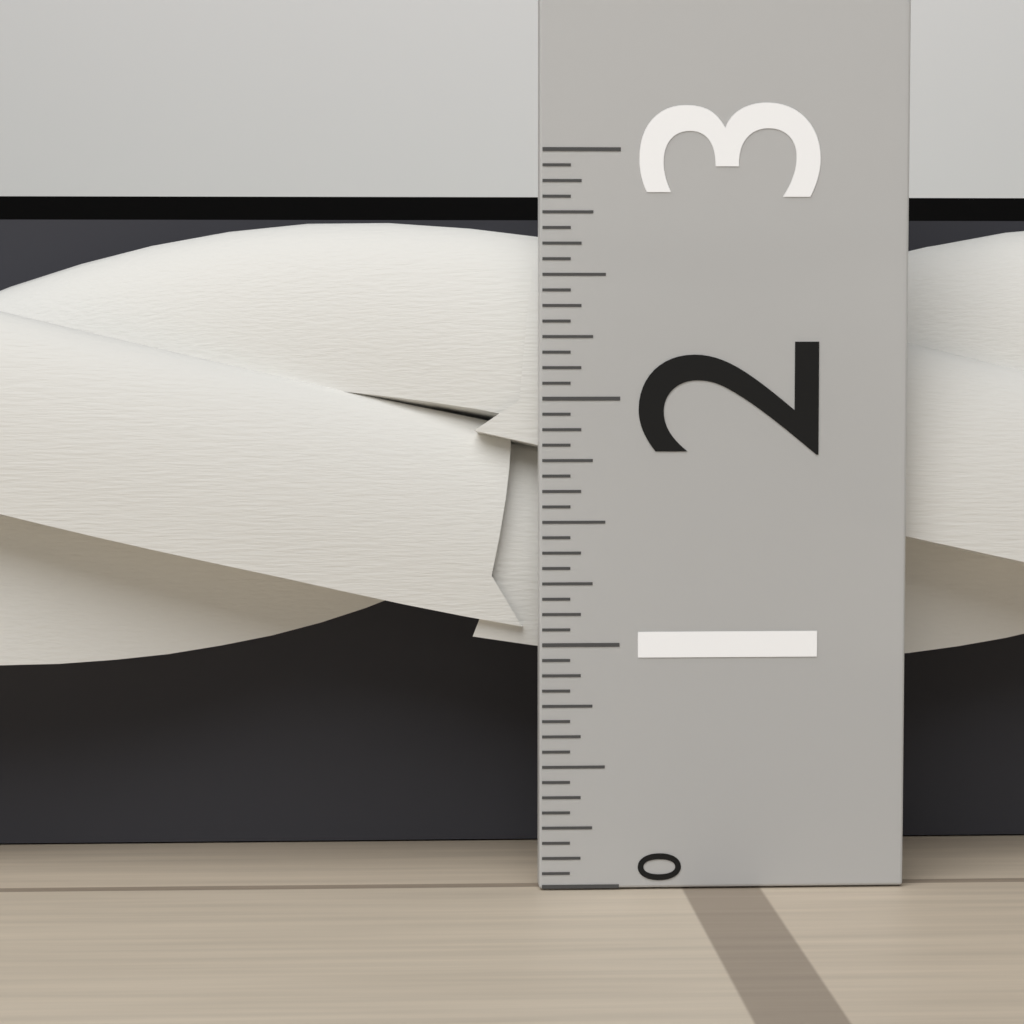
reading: 2.7500 (no unit)
